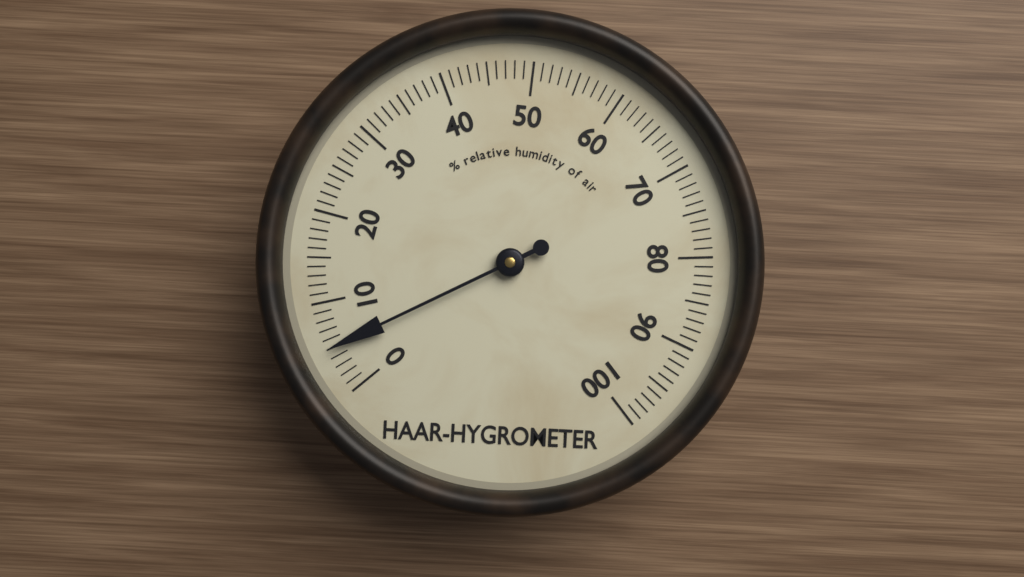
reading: 5 %
